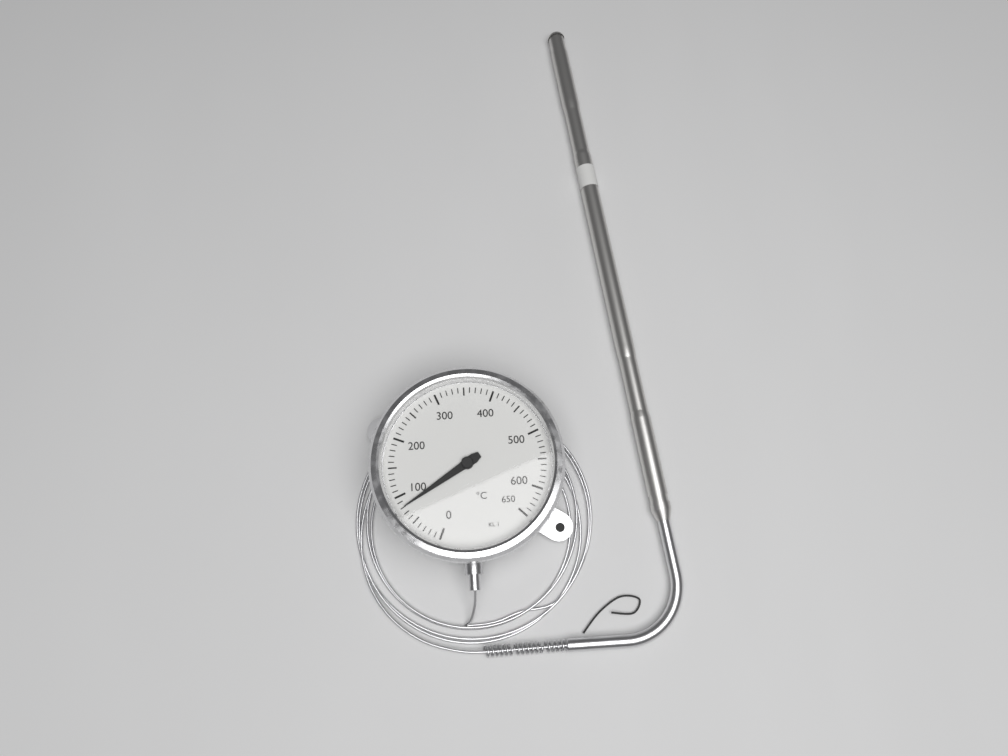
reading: 80 °C
